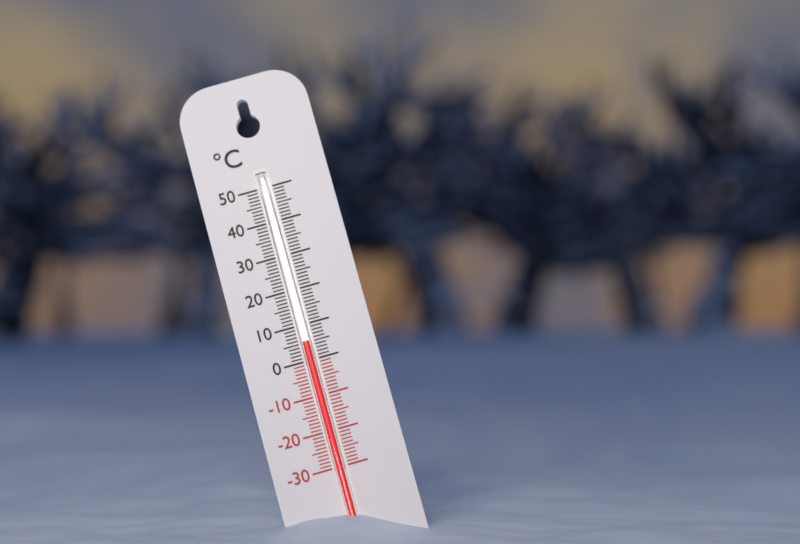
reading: 5 °C
